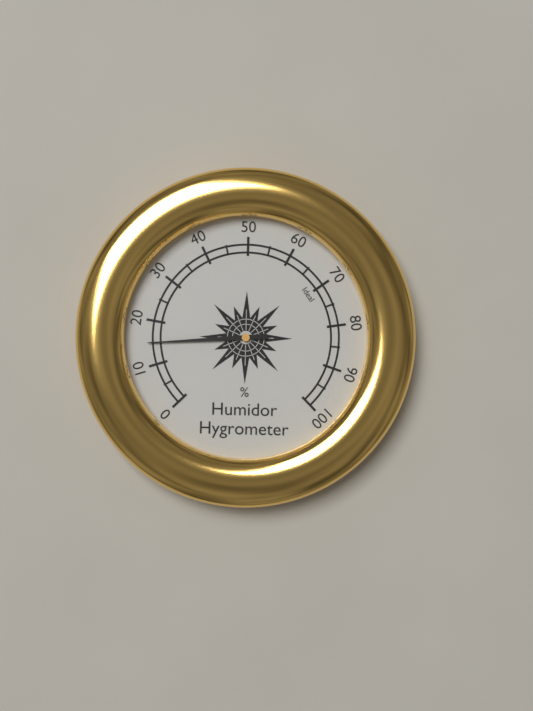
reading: 15 %
